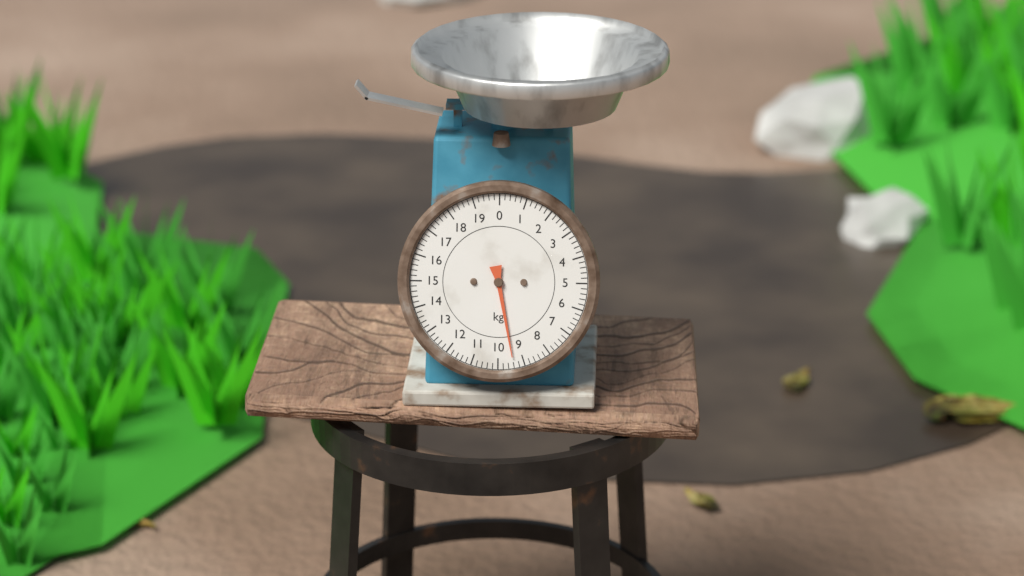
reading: 9.4 kg
